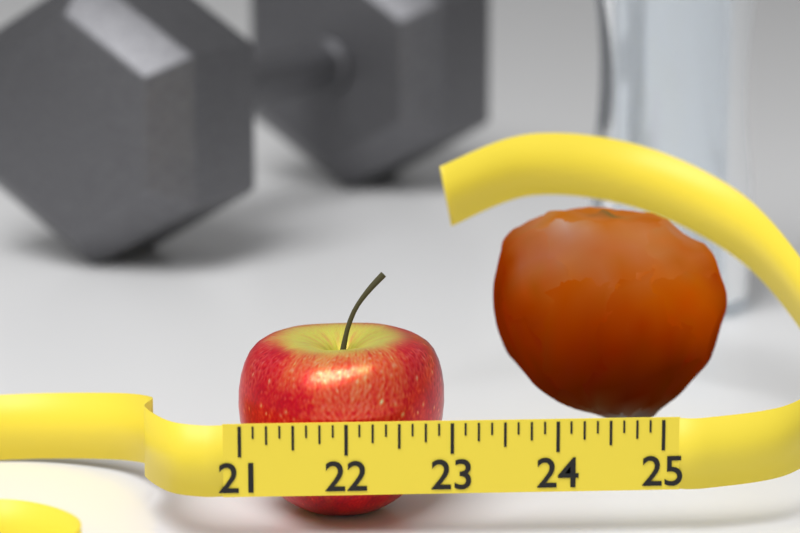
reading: 23.000 (no unit)
